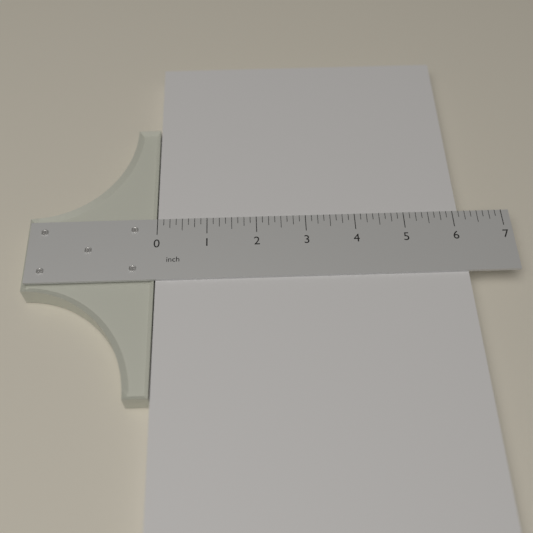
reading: 6.125 inch
